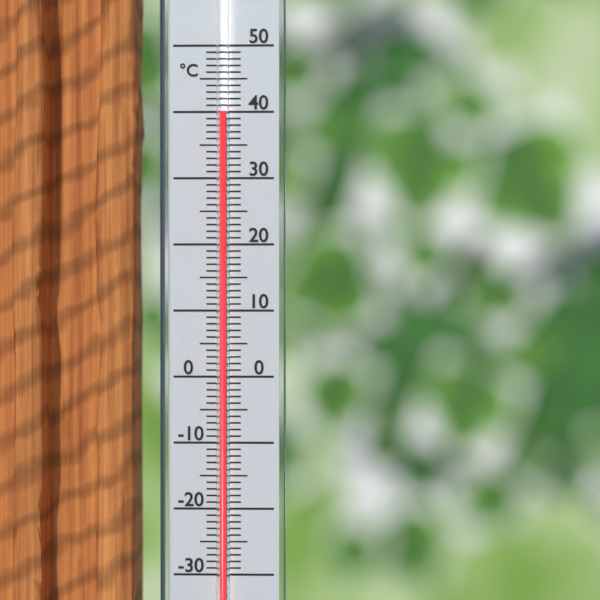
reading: 40 °C
